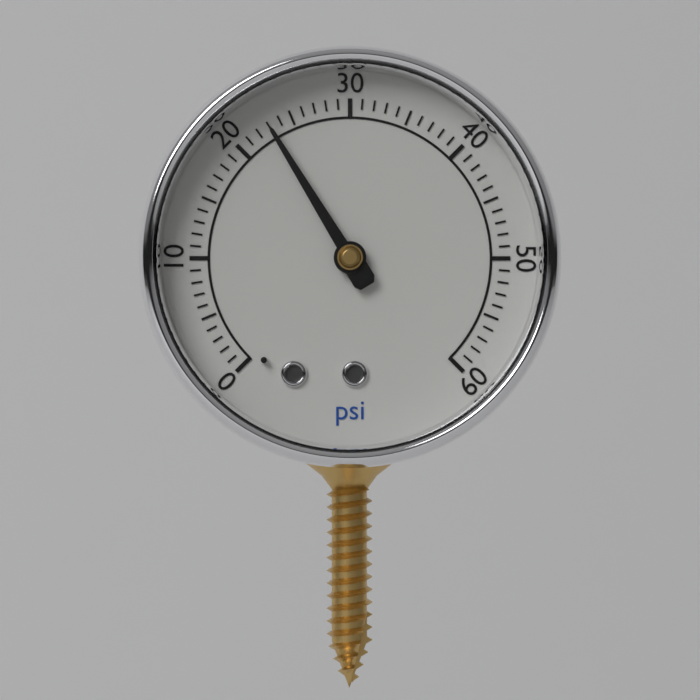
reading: 23 psi
